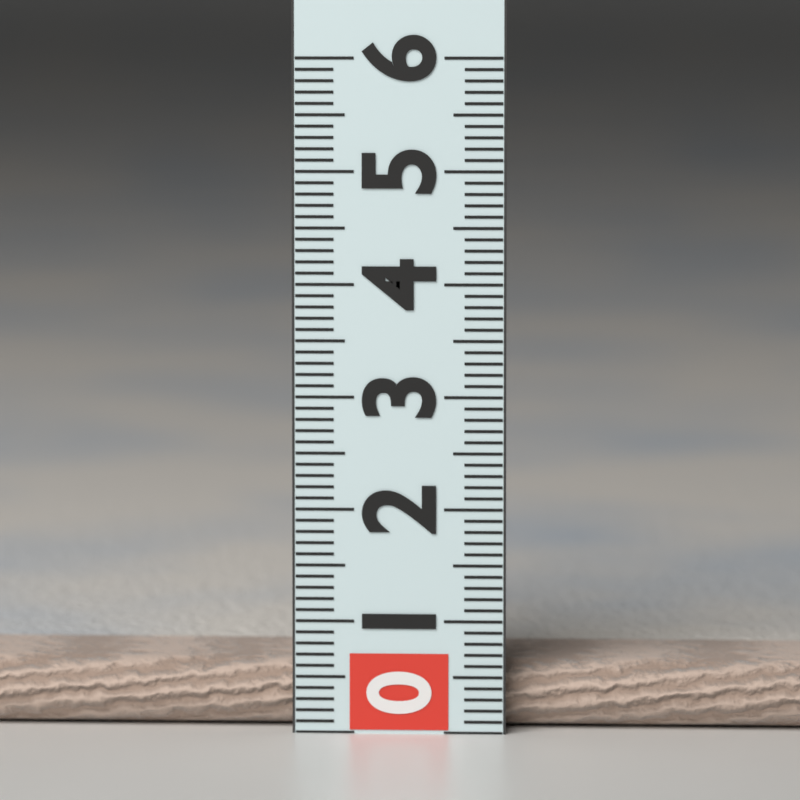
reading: 0.6 (no unit)
